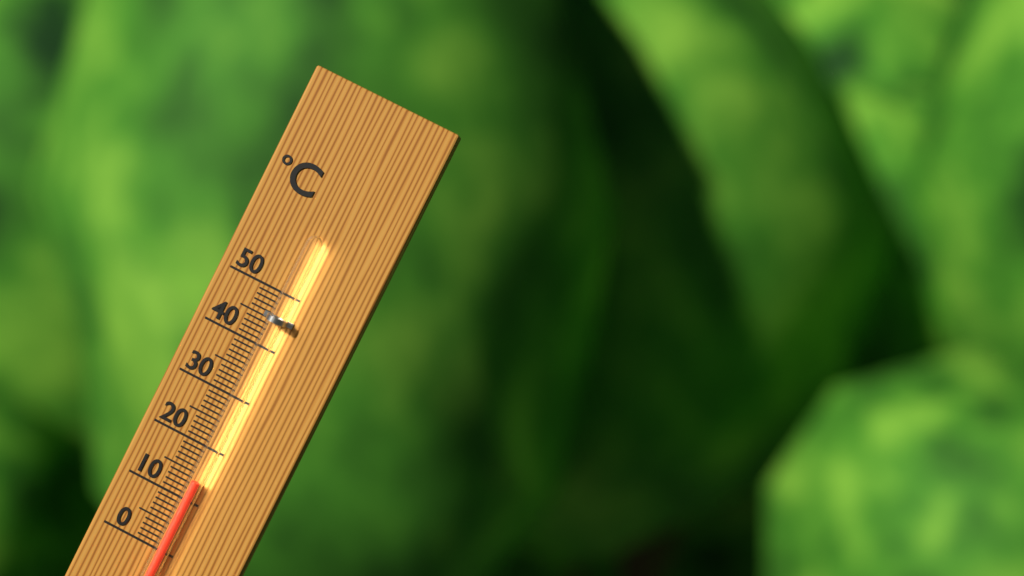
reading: 14 °C
